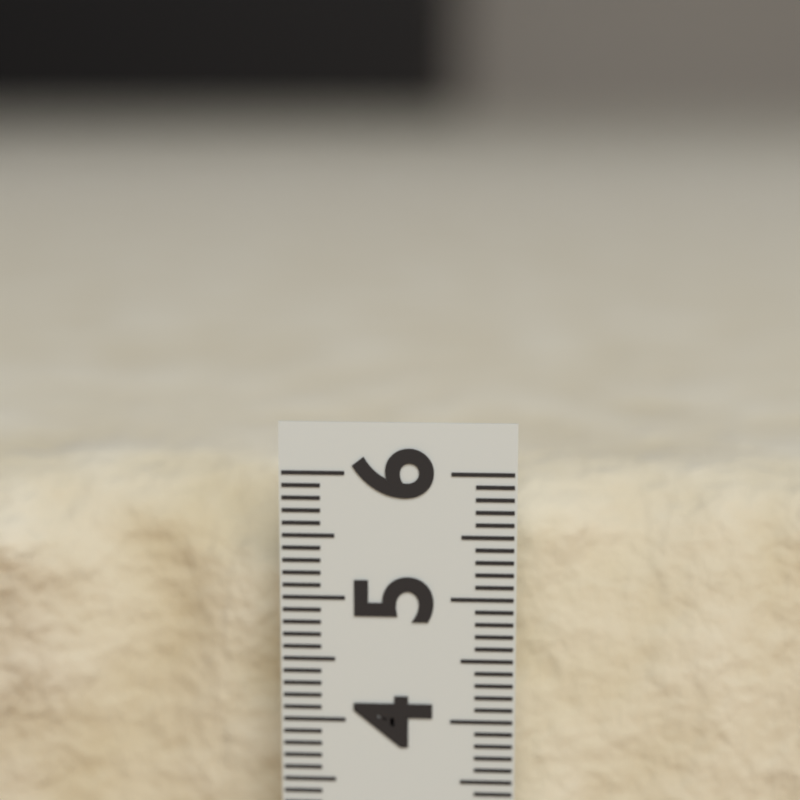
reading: 5.9 (no unit)
